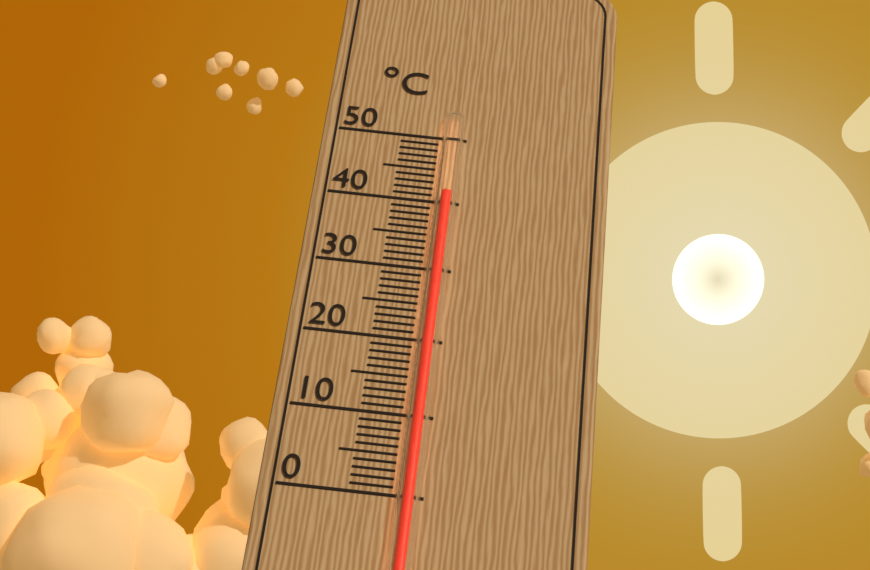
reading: 41 °C
